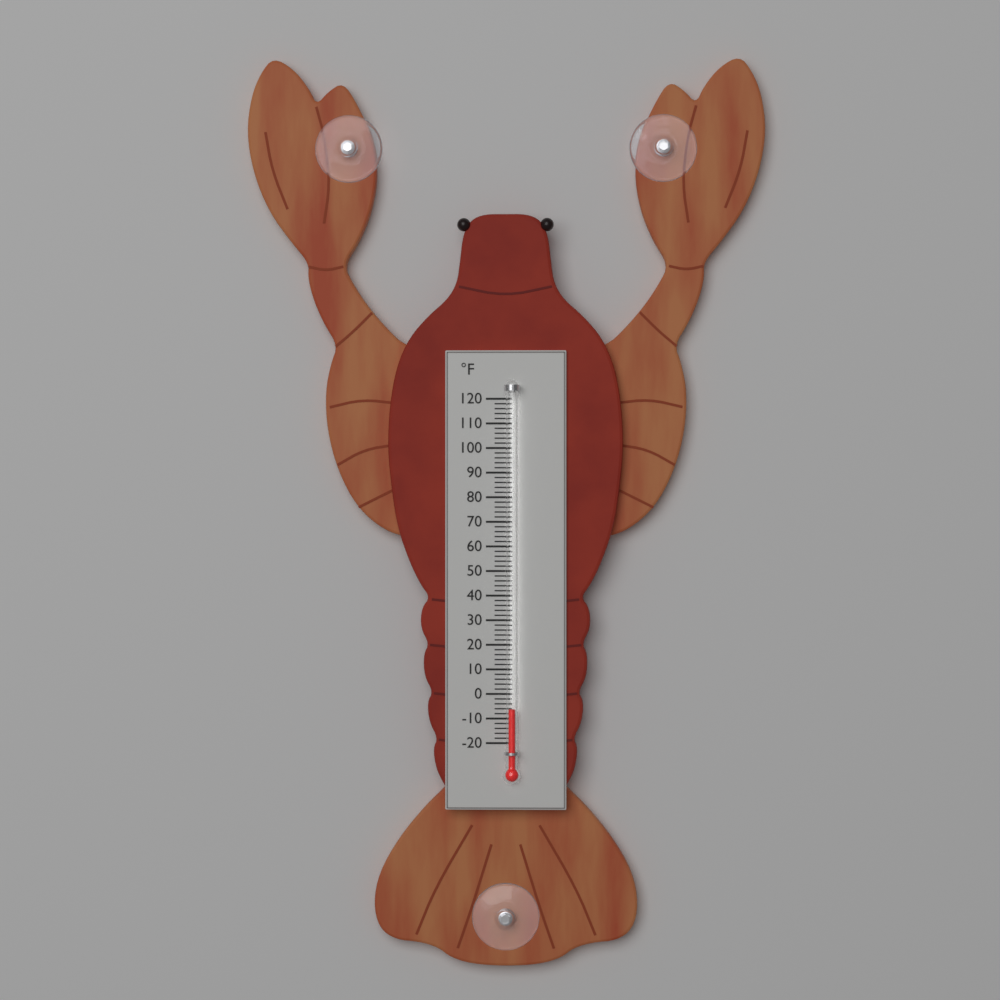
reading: -6 °F
